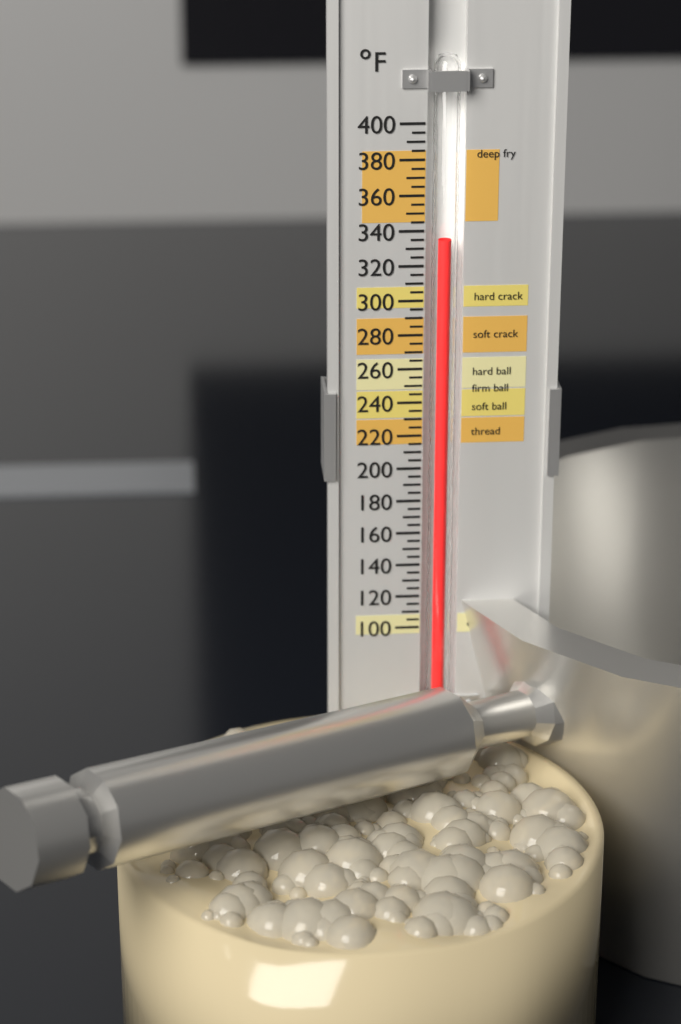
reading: 335 °F
